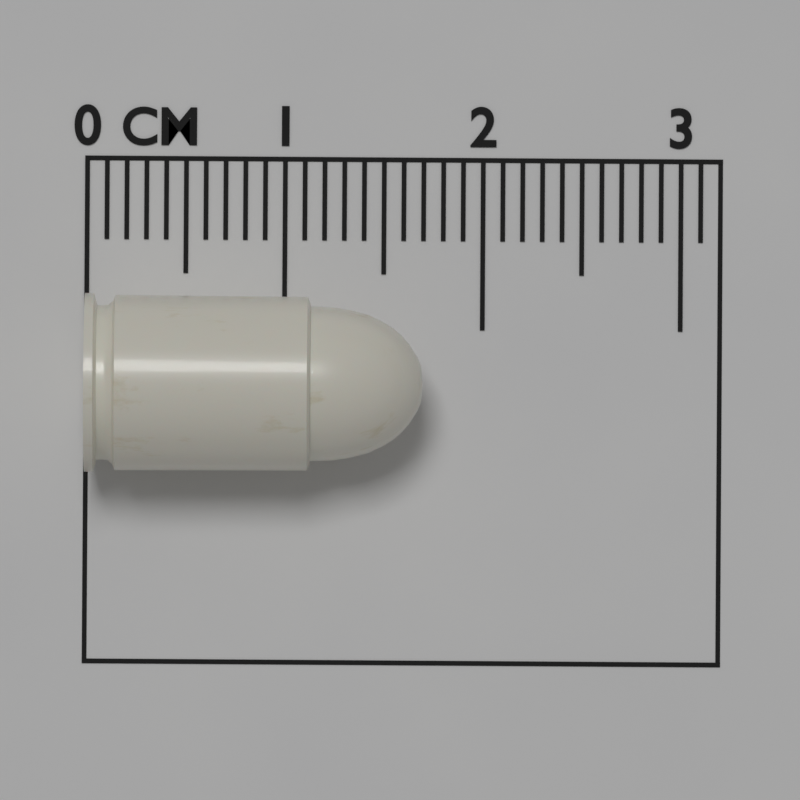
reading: 1.7 cm
